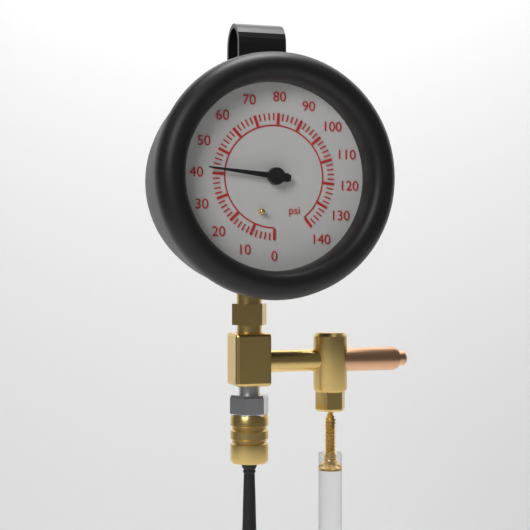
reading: 42 psi
